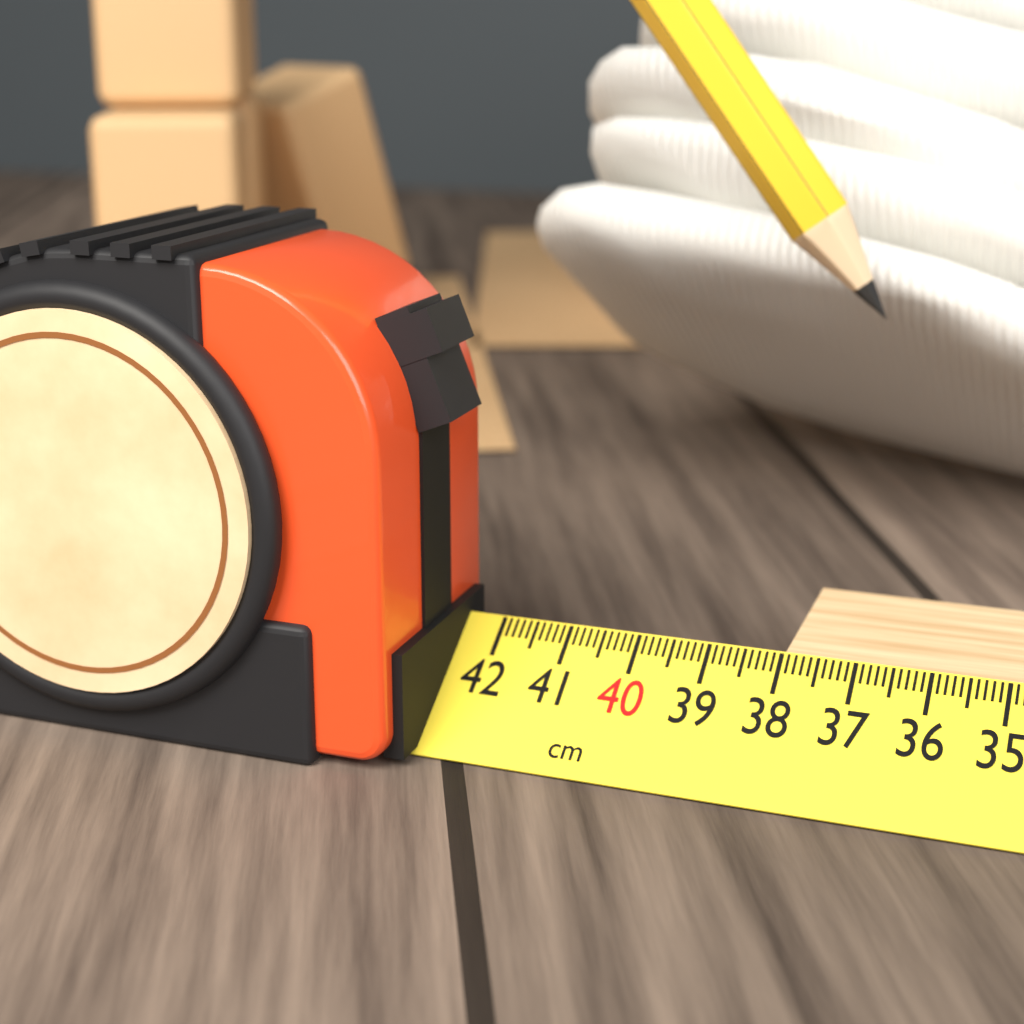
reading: 38.0 cm
